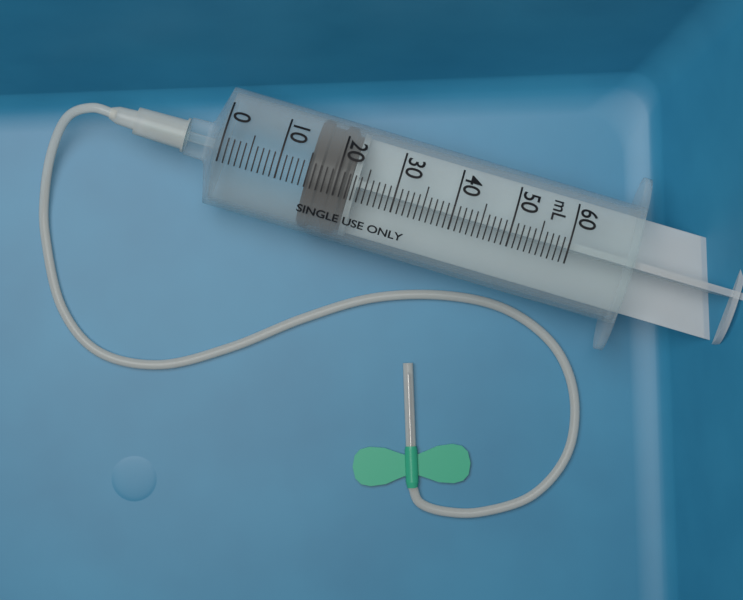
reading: 15 mL
